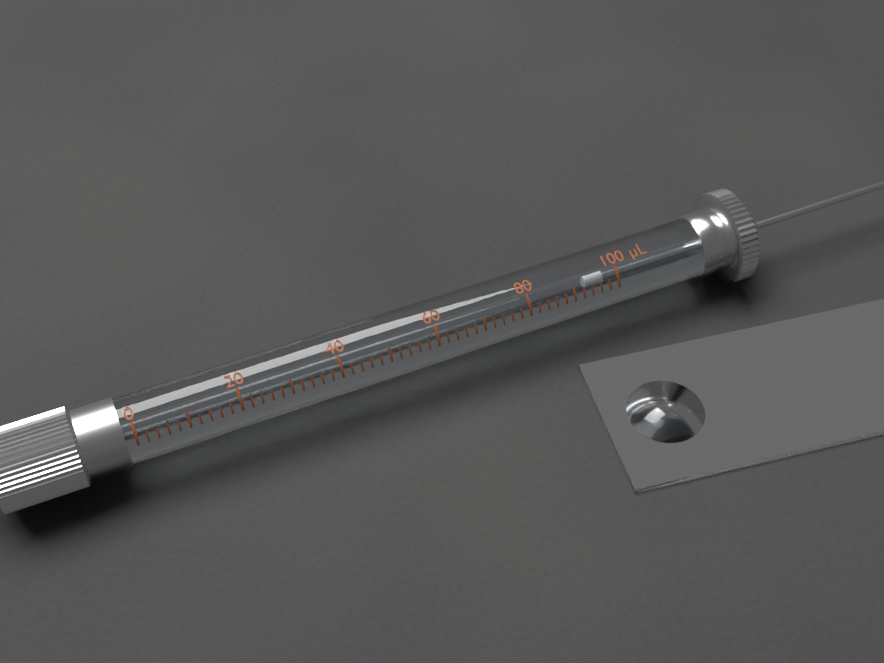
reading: 94 µL
